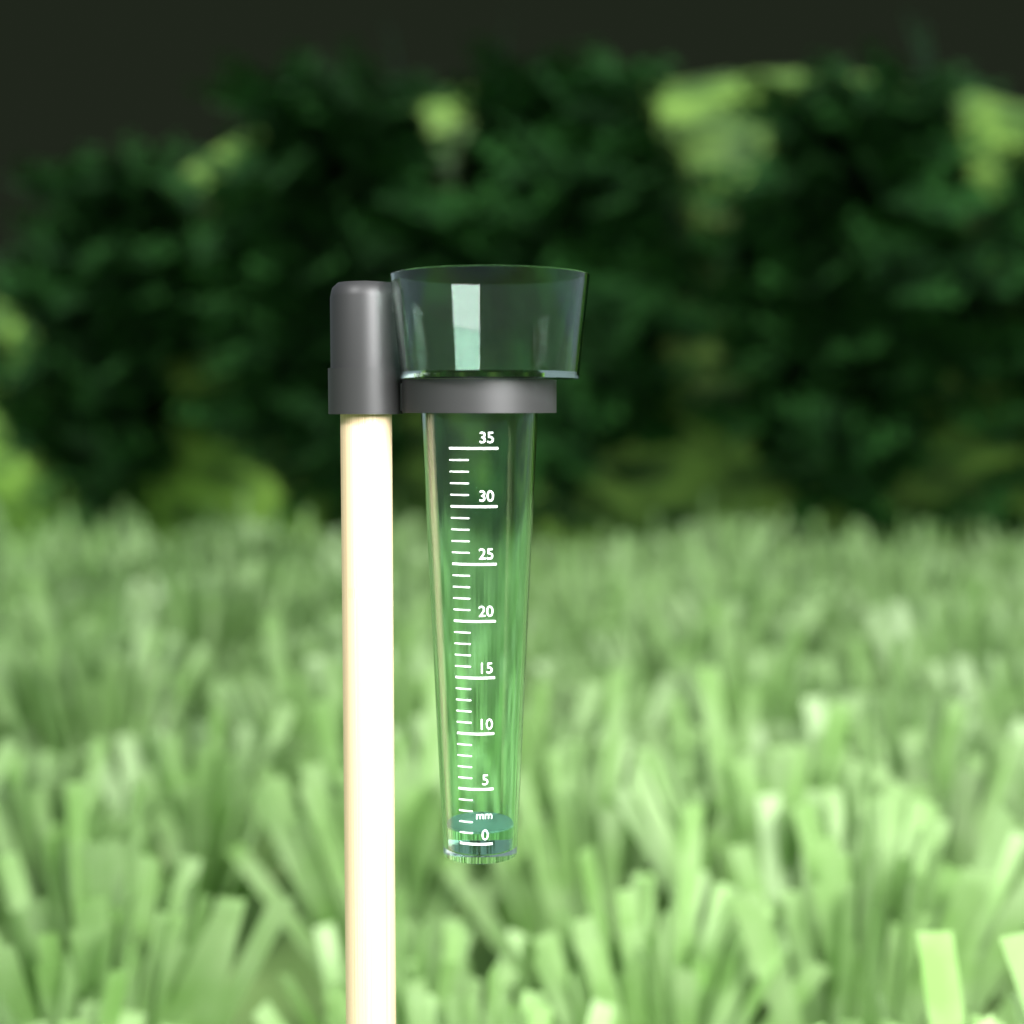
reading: 1 mm
